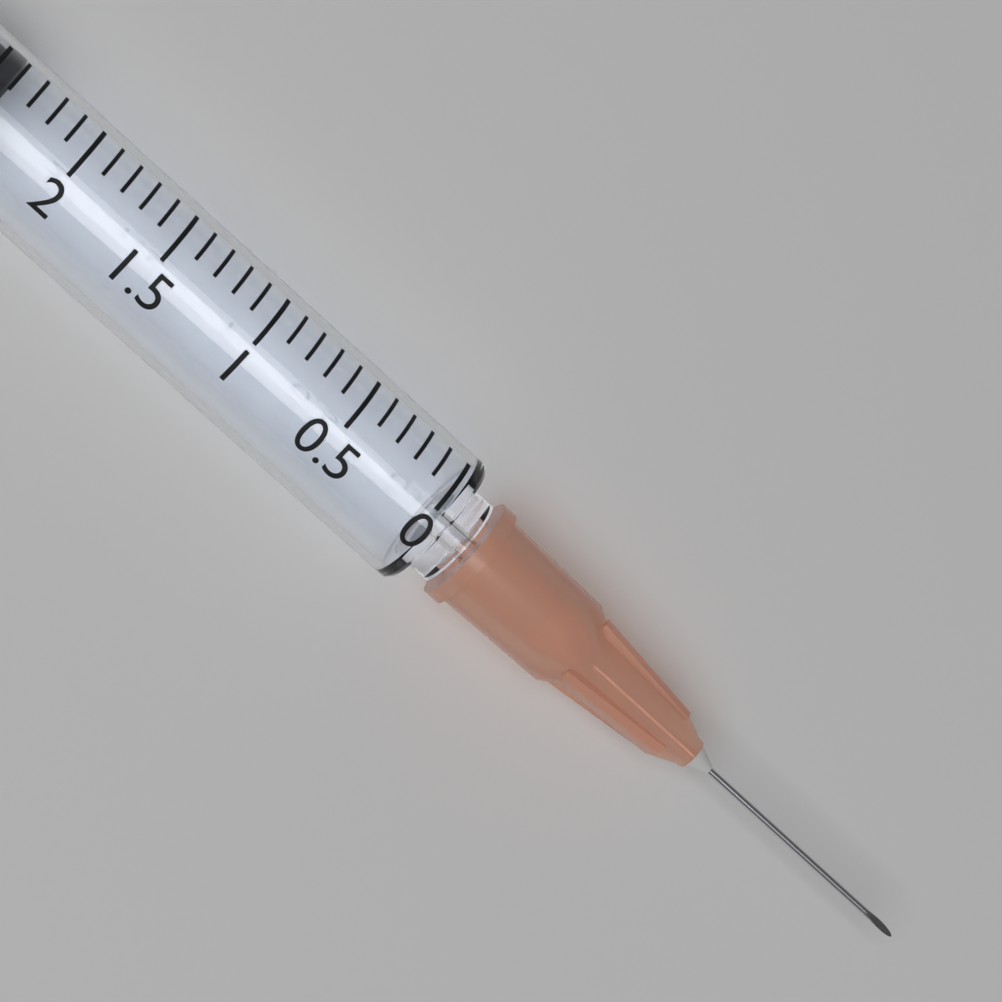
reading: 2.4 ml
